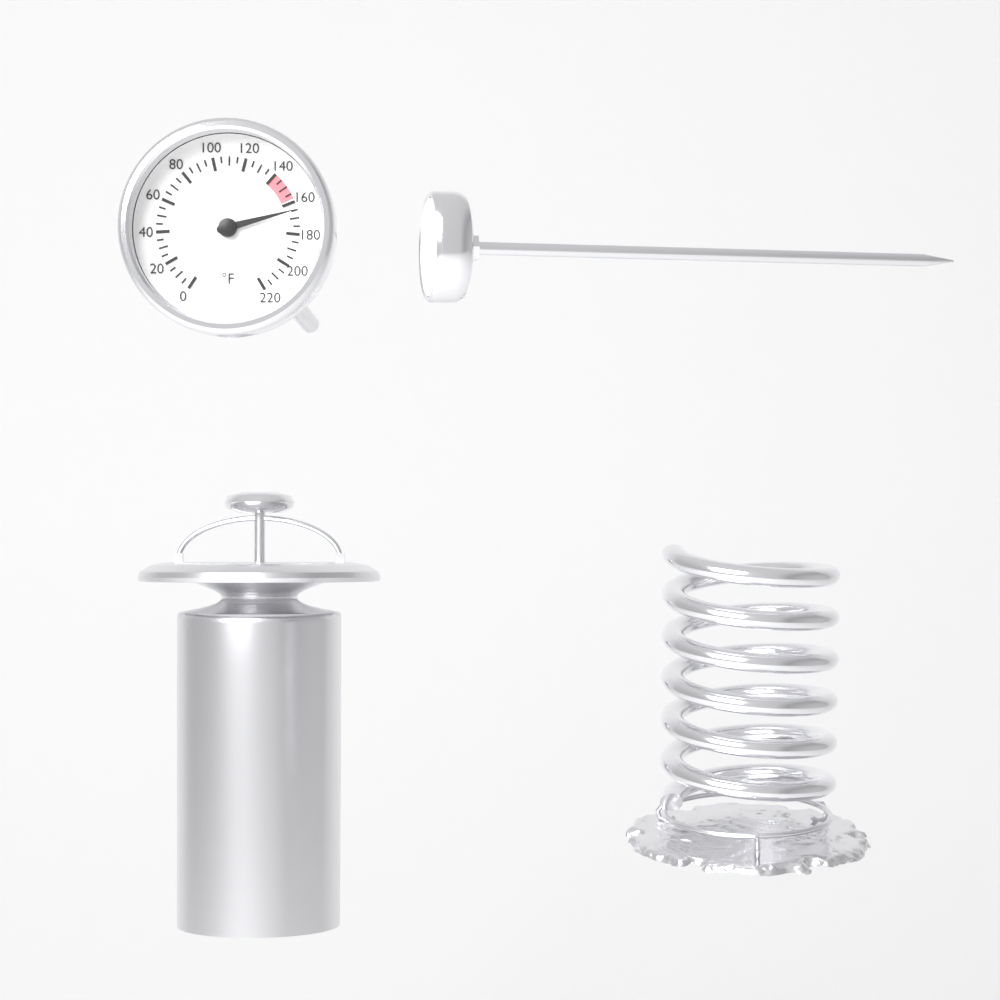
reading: 165 °F
